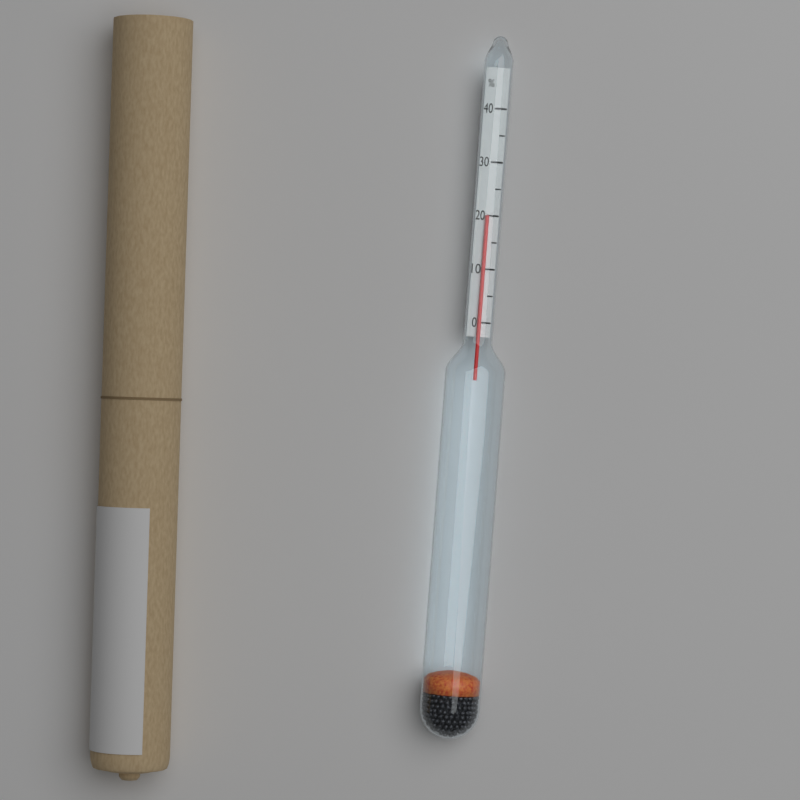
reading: 20 %
